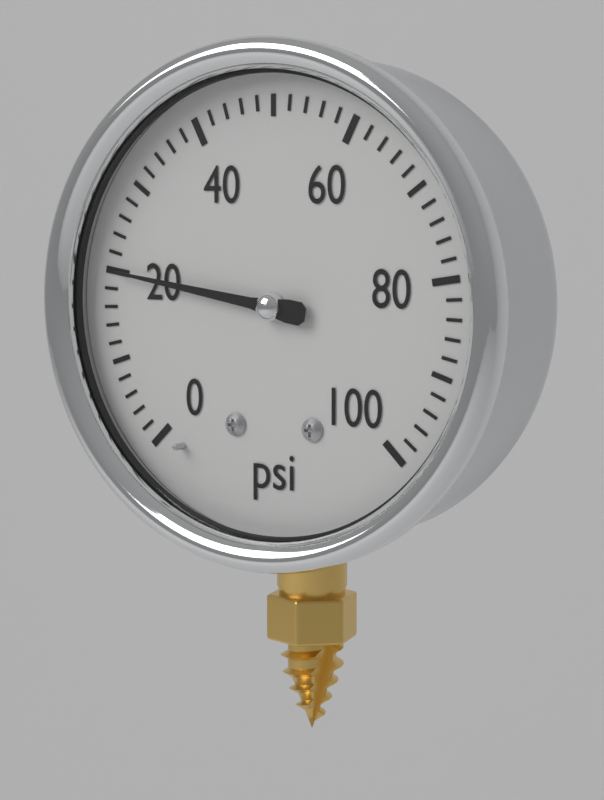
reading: 20 psi
